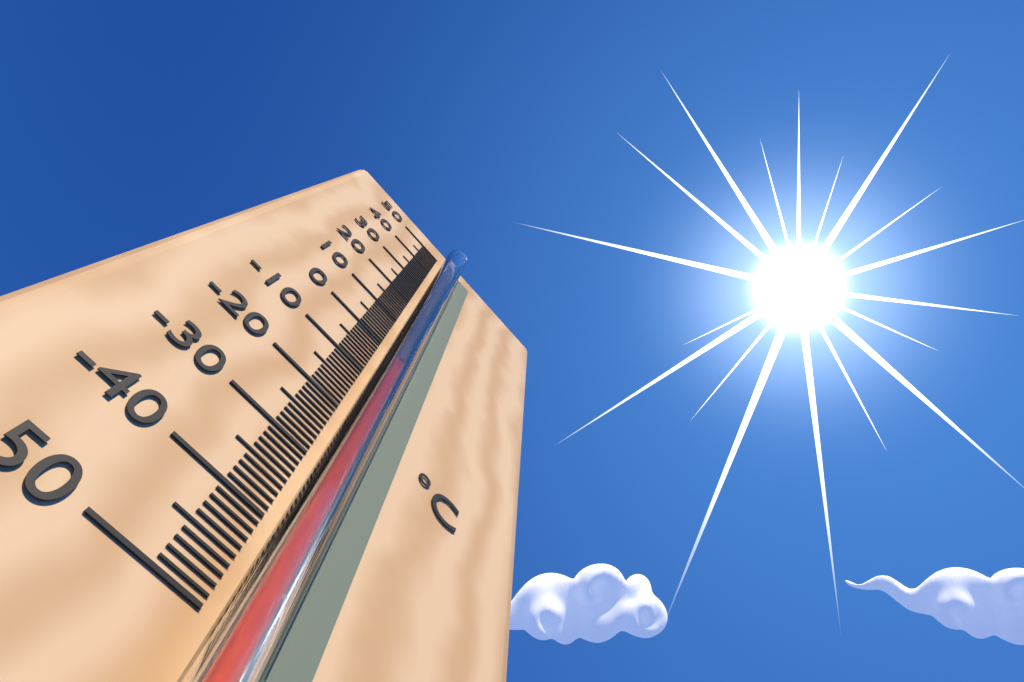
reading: -7 °C
